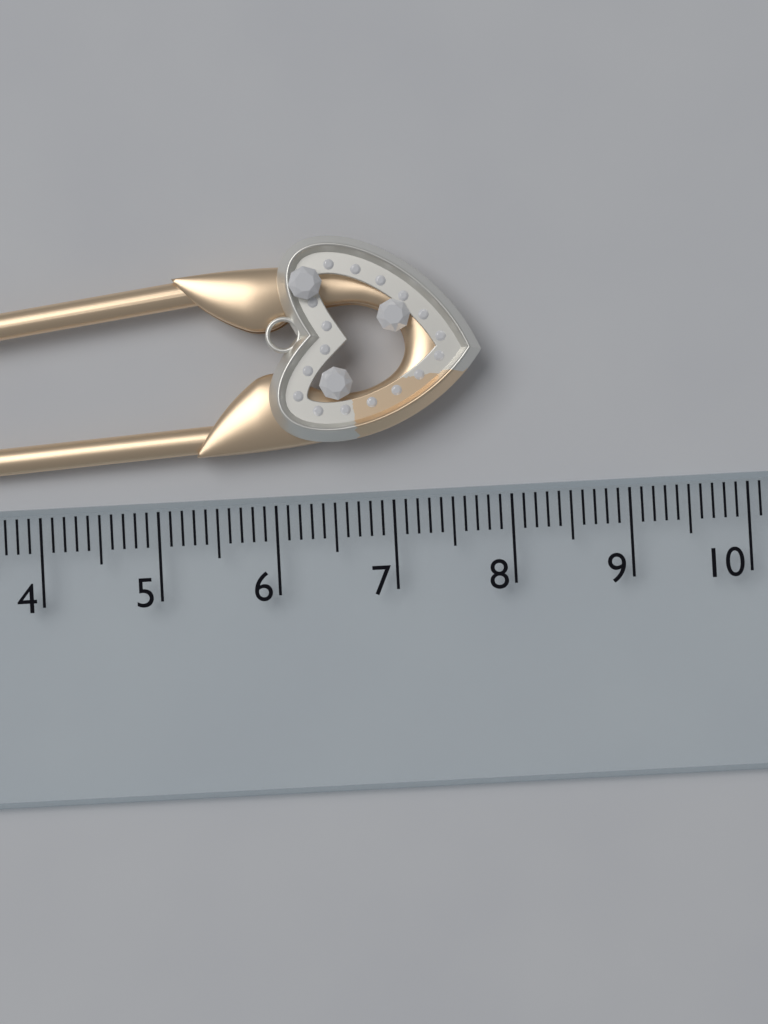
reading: 7.8 cm
